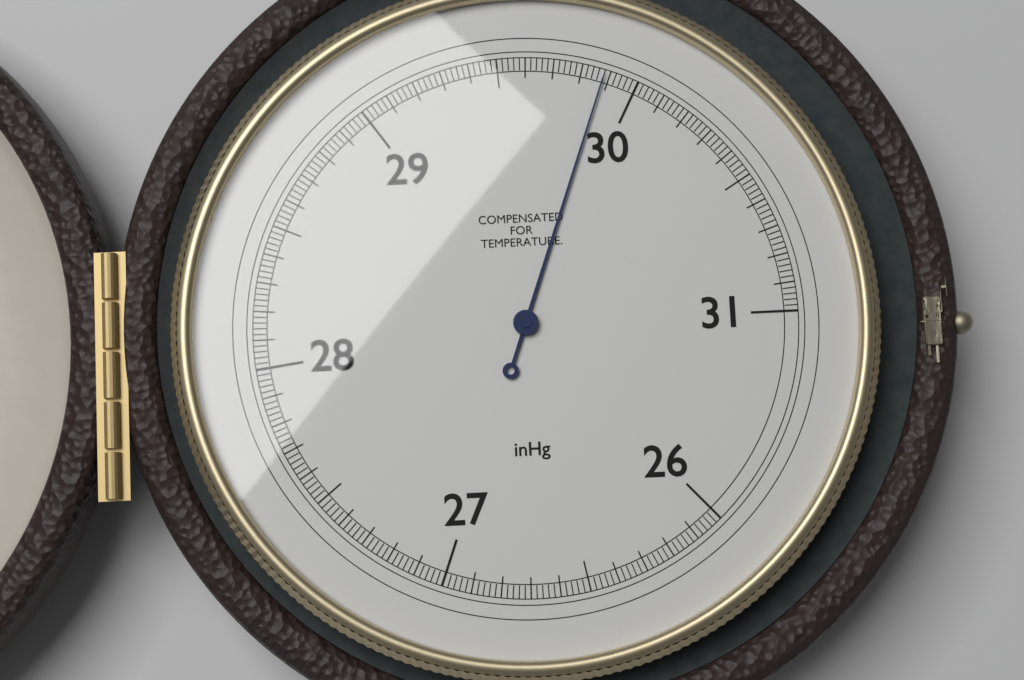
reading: 29.88 inHg
